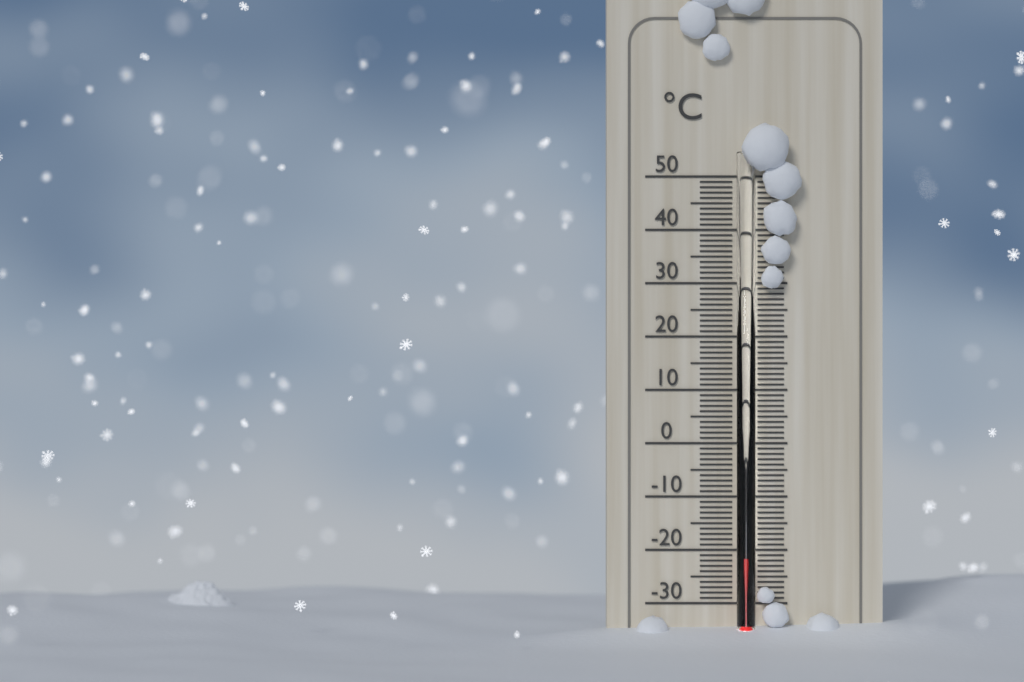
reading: -21 °C
